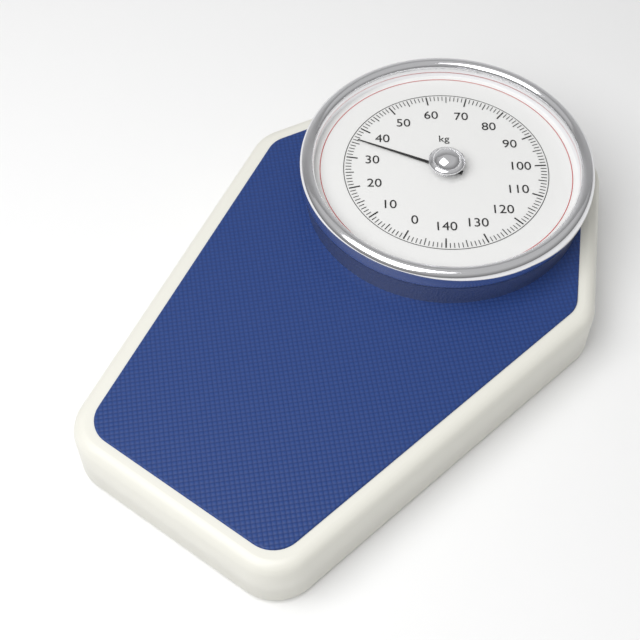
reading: 36 kg
